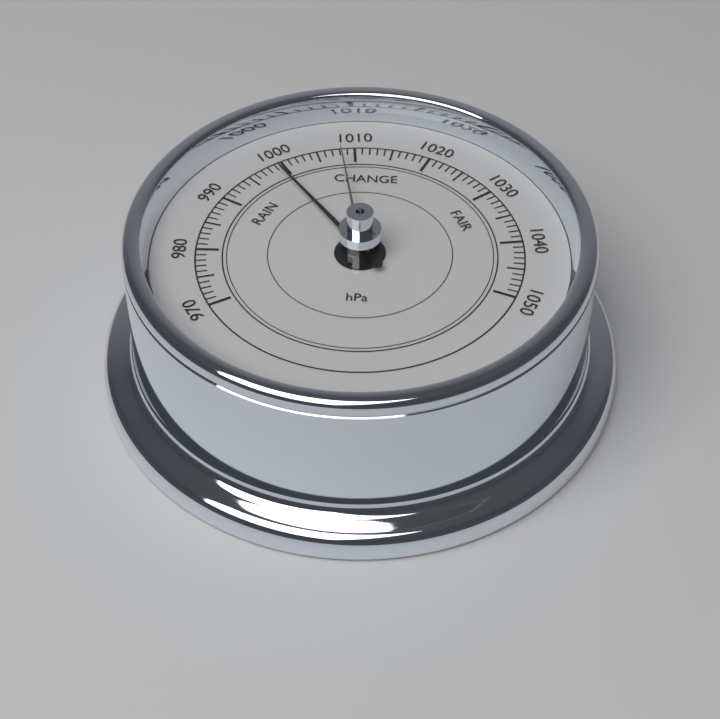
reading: 999 hPa
